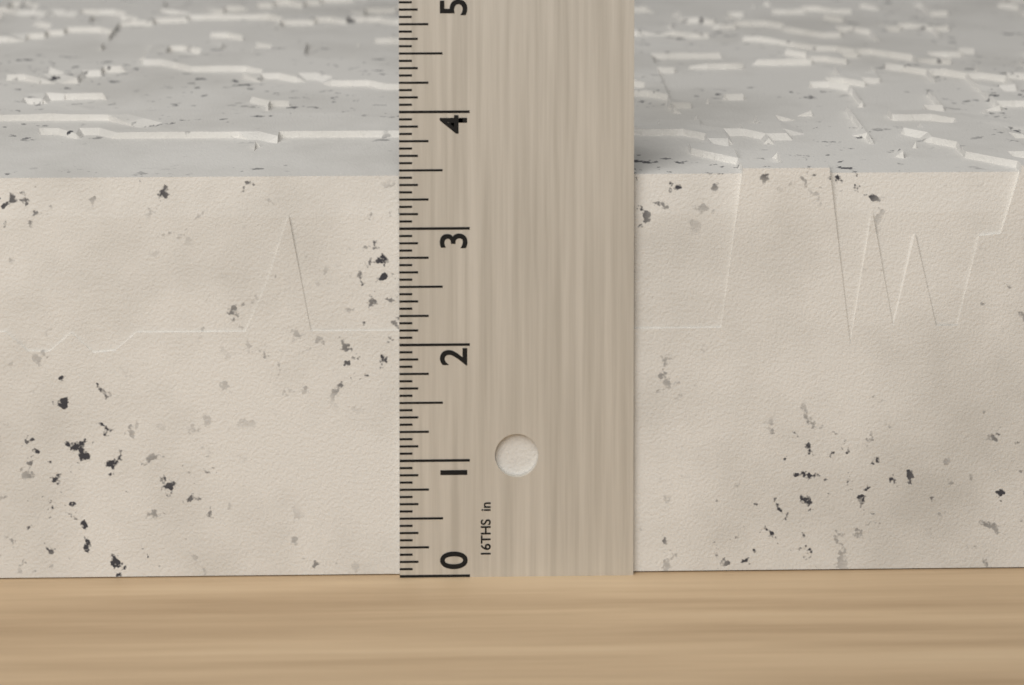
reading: 3.5000 in
